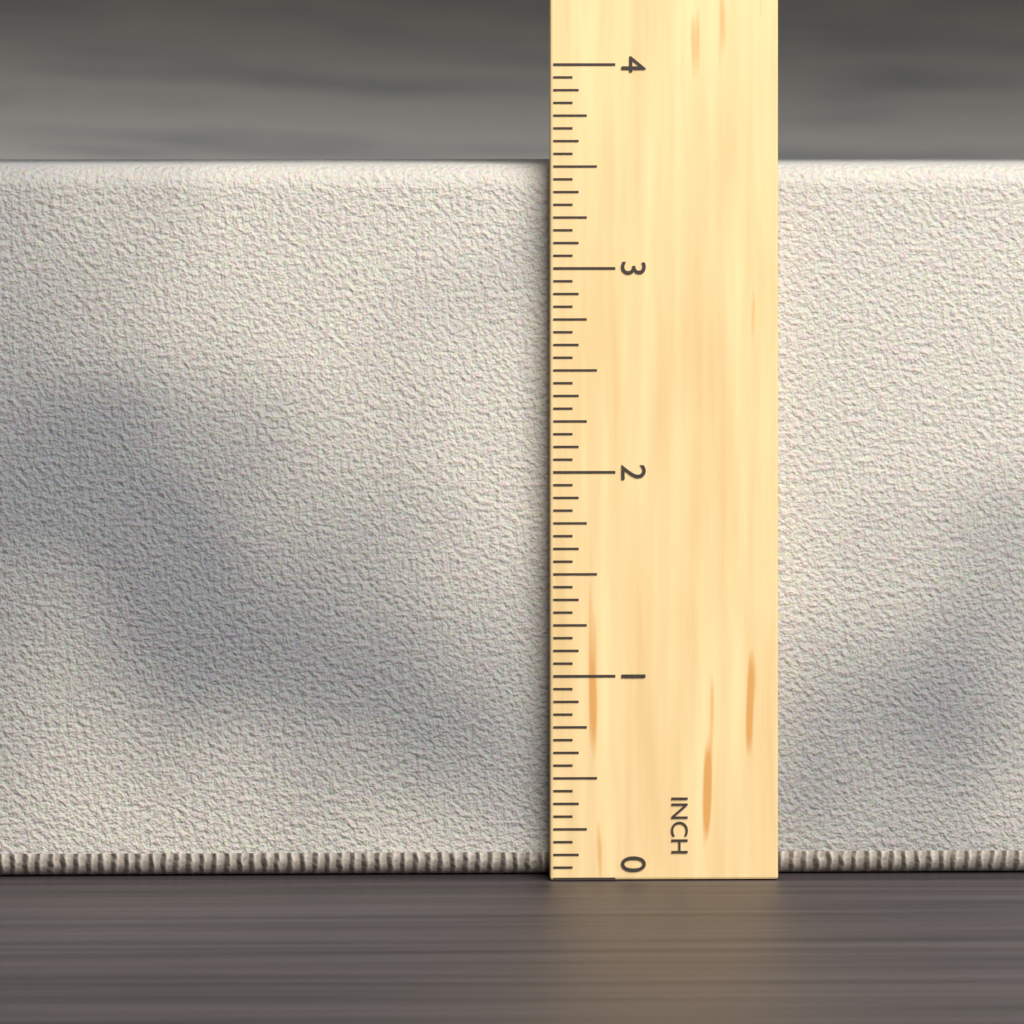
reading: 3.5000 in
